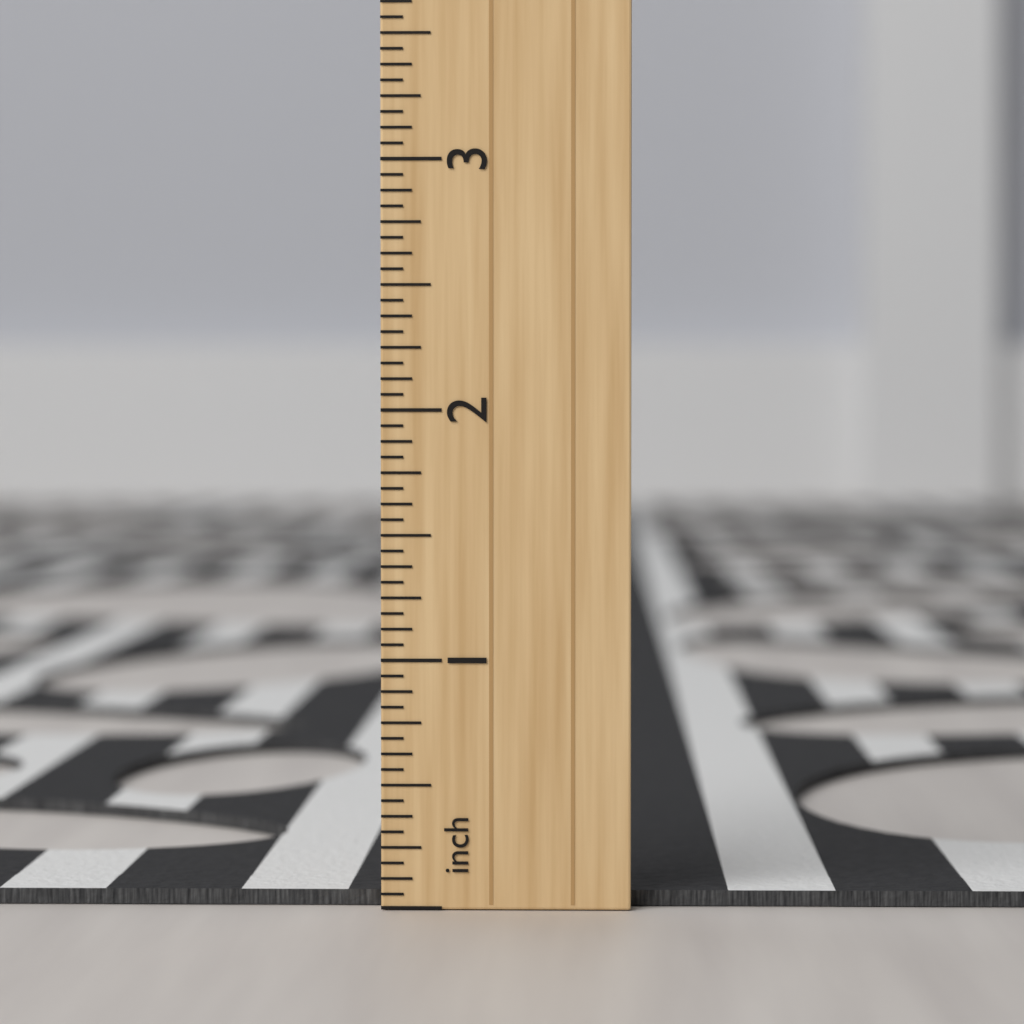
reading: 0.0625 inch
